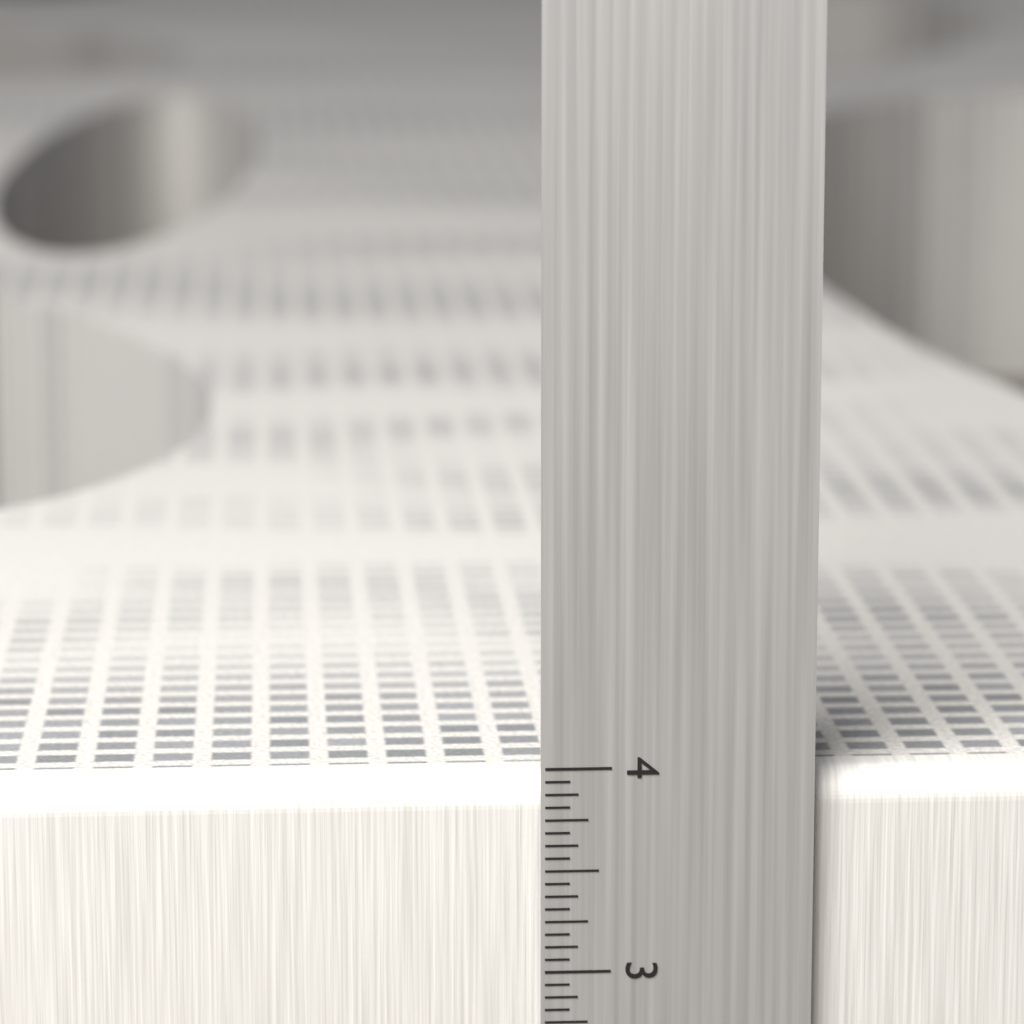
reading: 3.9375 in
